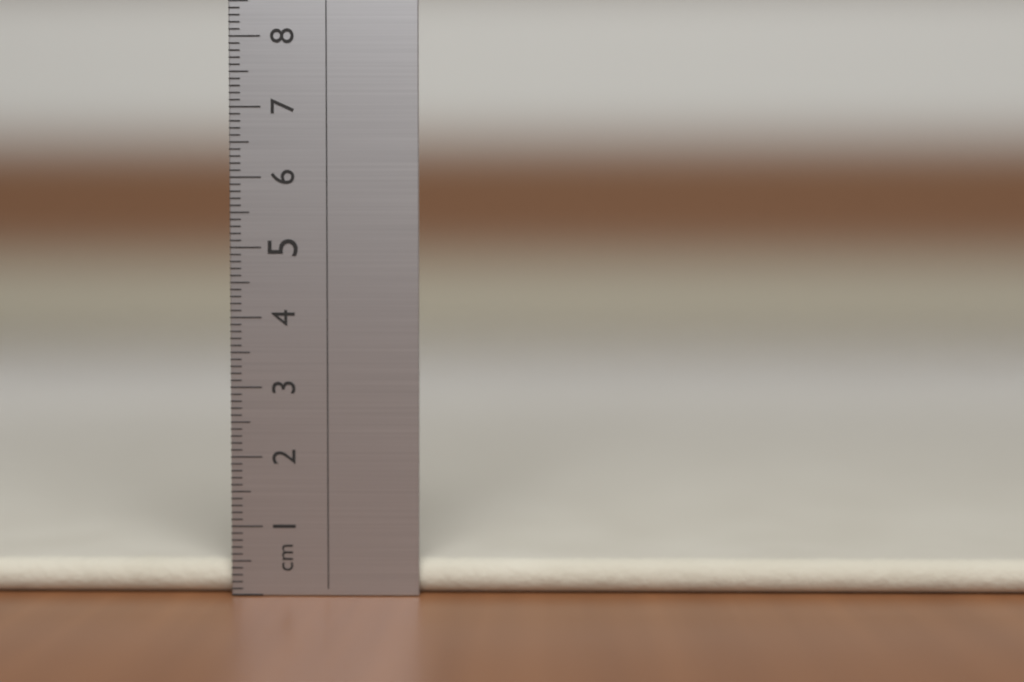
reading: 0.5 cm
